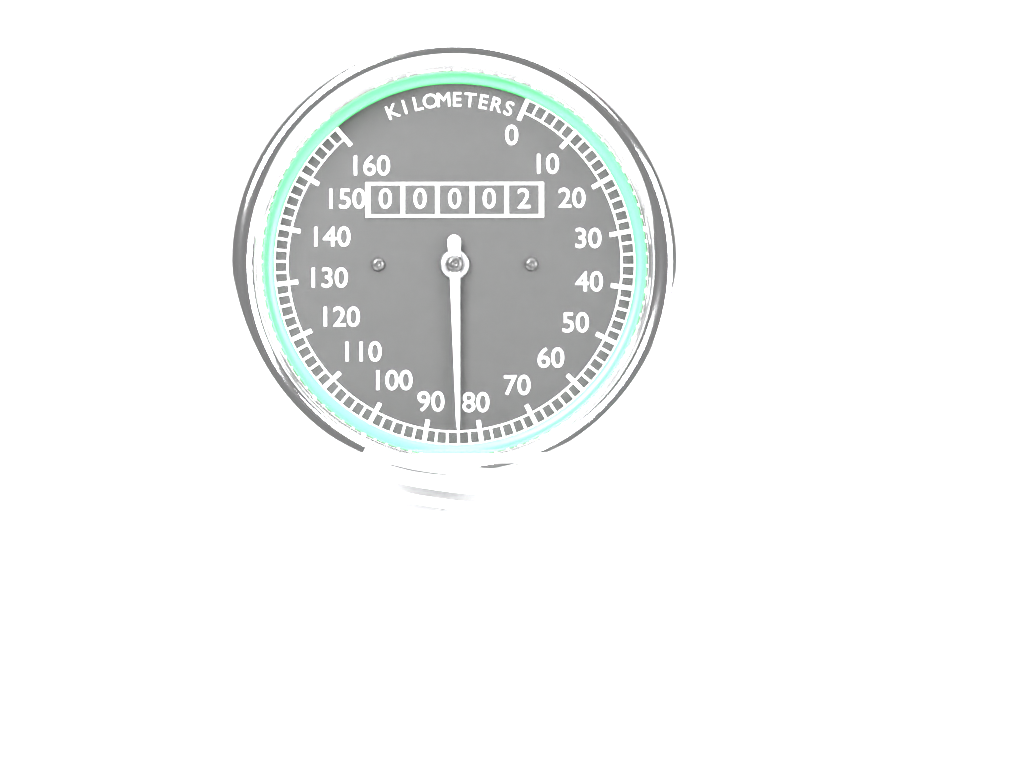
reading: 84 km/h
